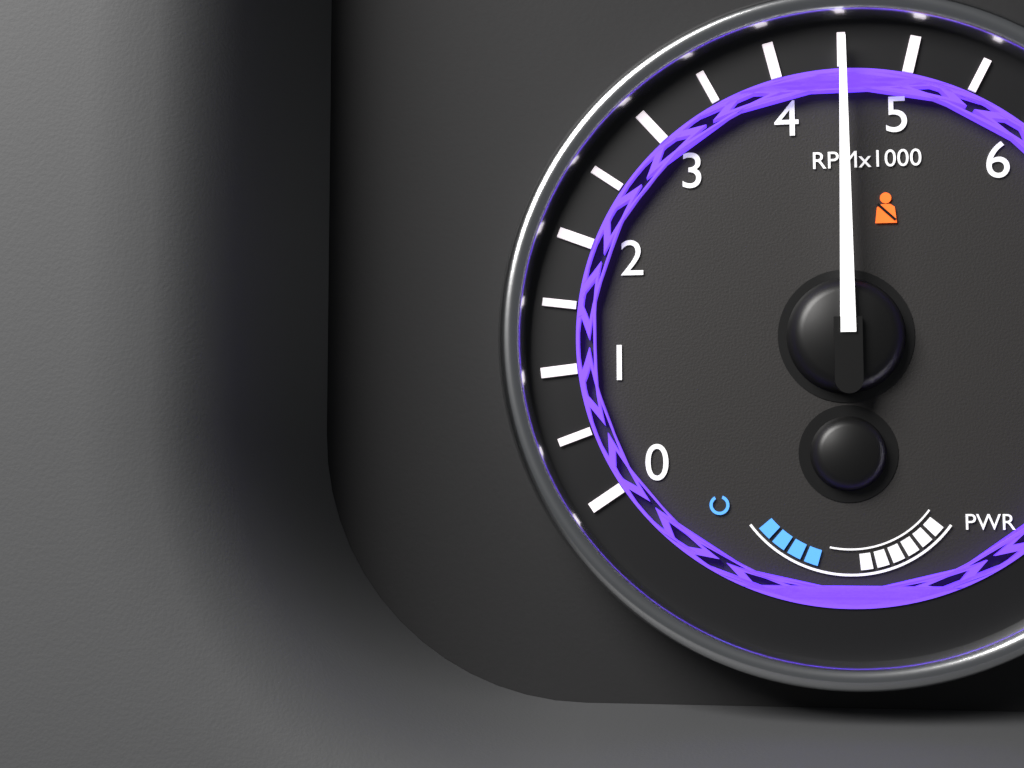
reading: 4500 RPM
